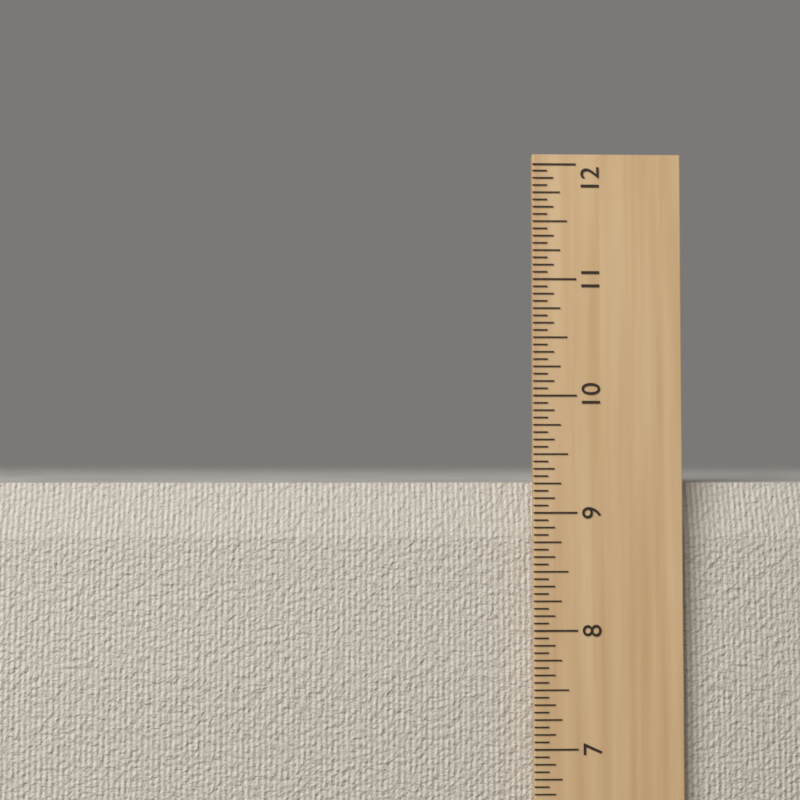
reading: 9.2500 in
